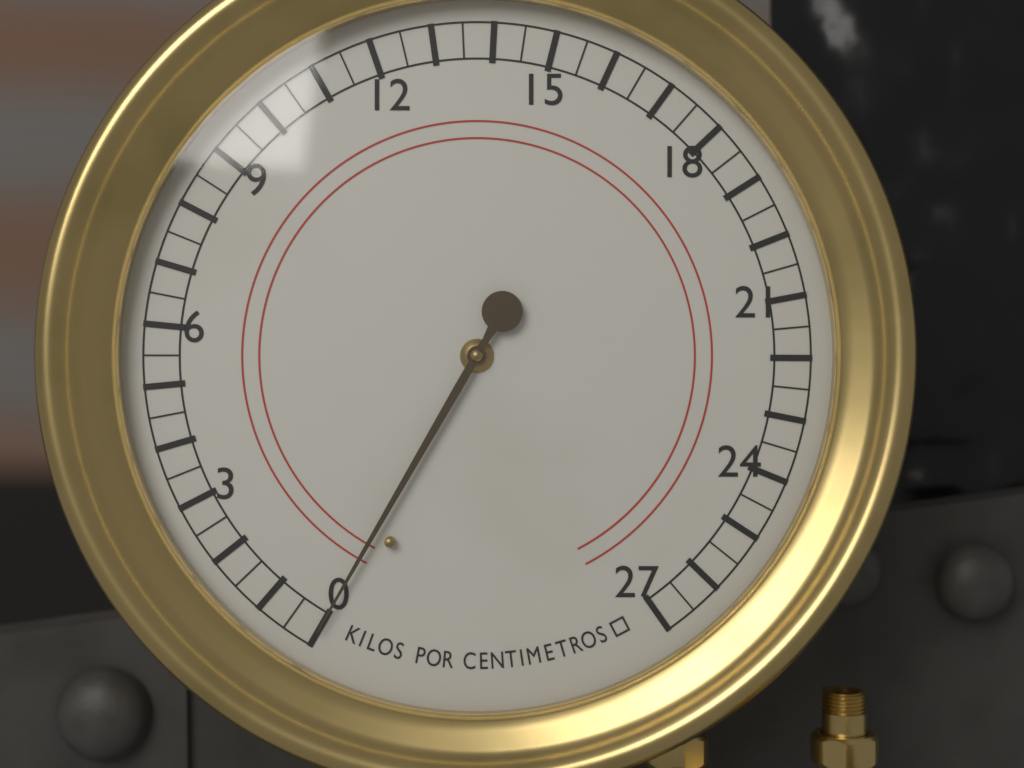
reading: 0.0 kg/cm²
